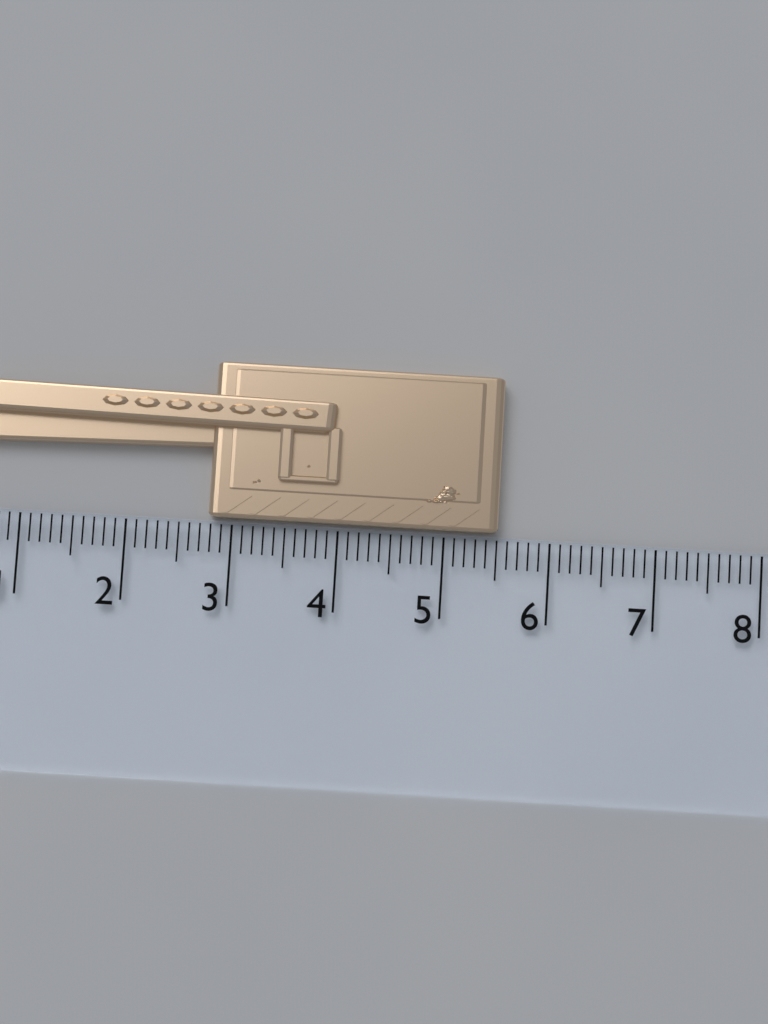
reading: 5.5 cm
